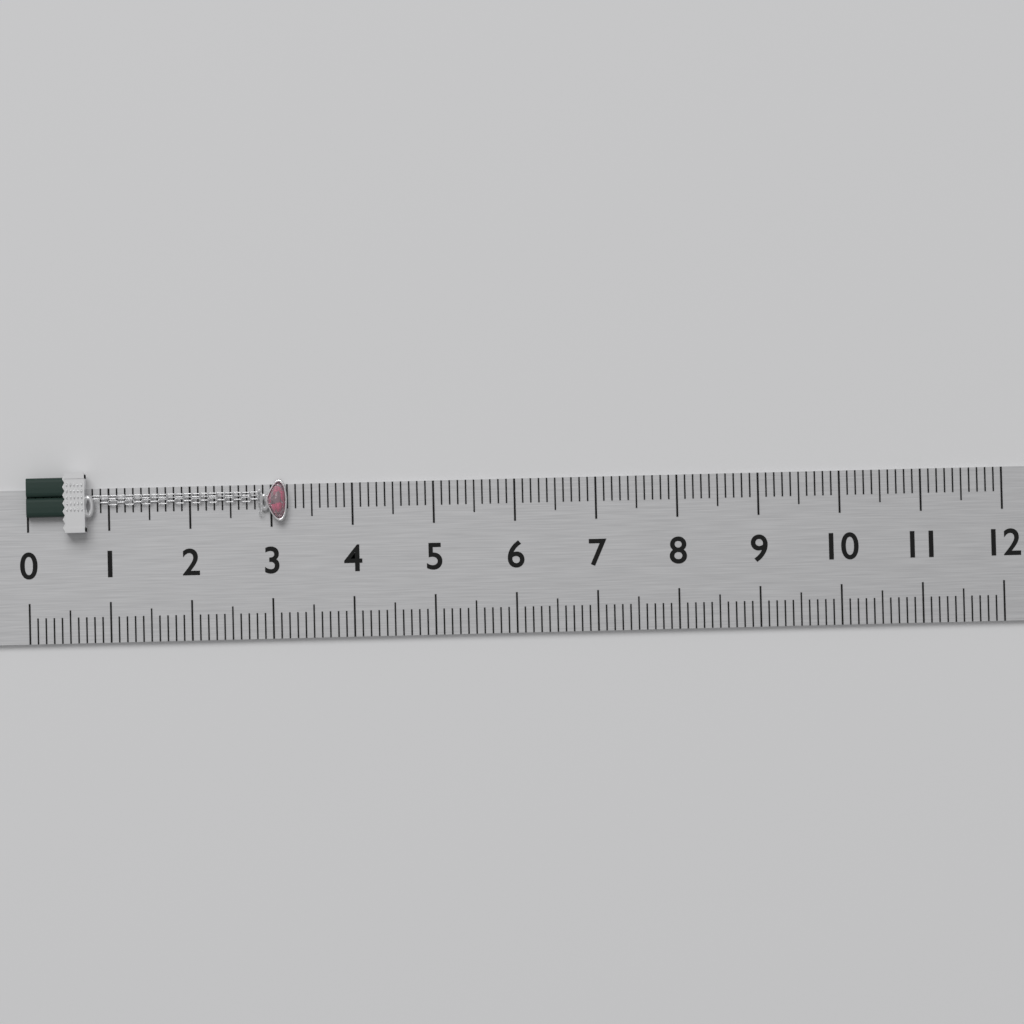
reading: 3.2 (no unit)
